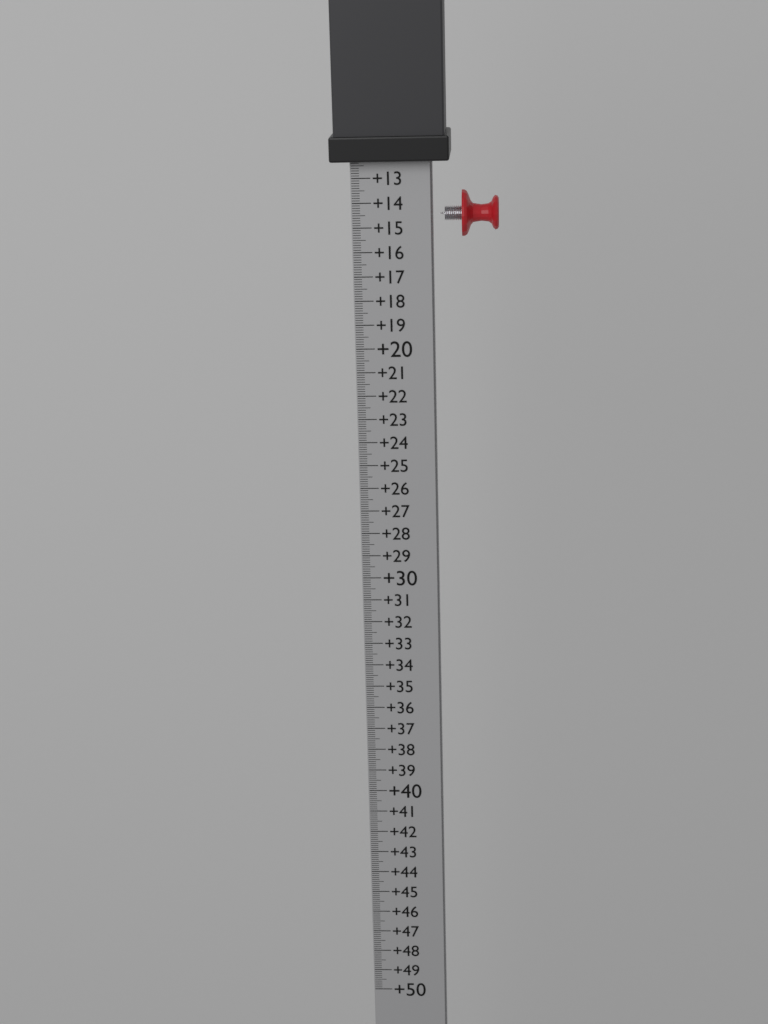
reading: 12.3 (no unit)
